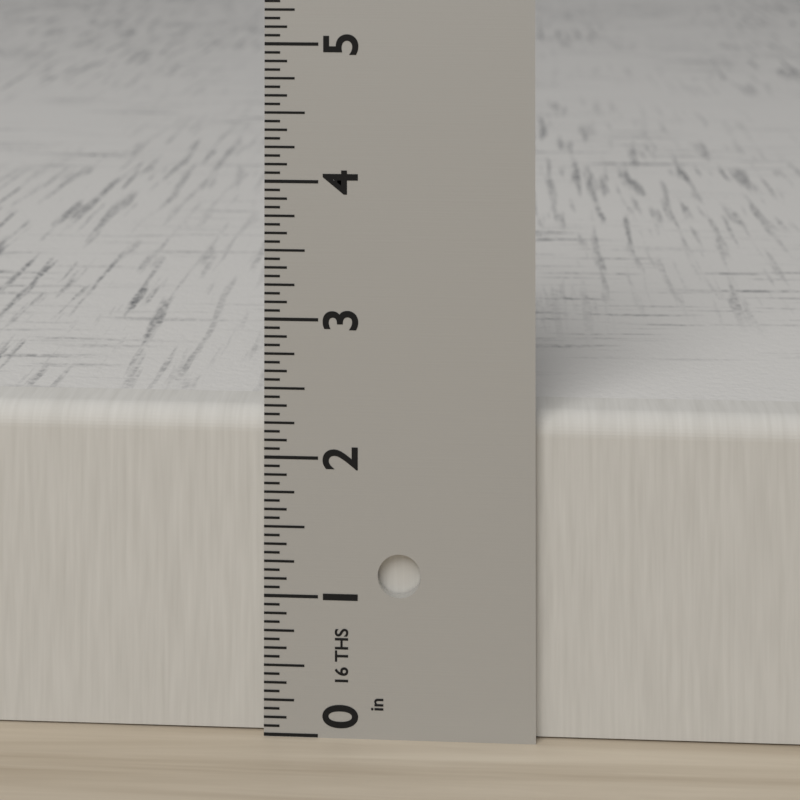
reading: 2.3125 in
